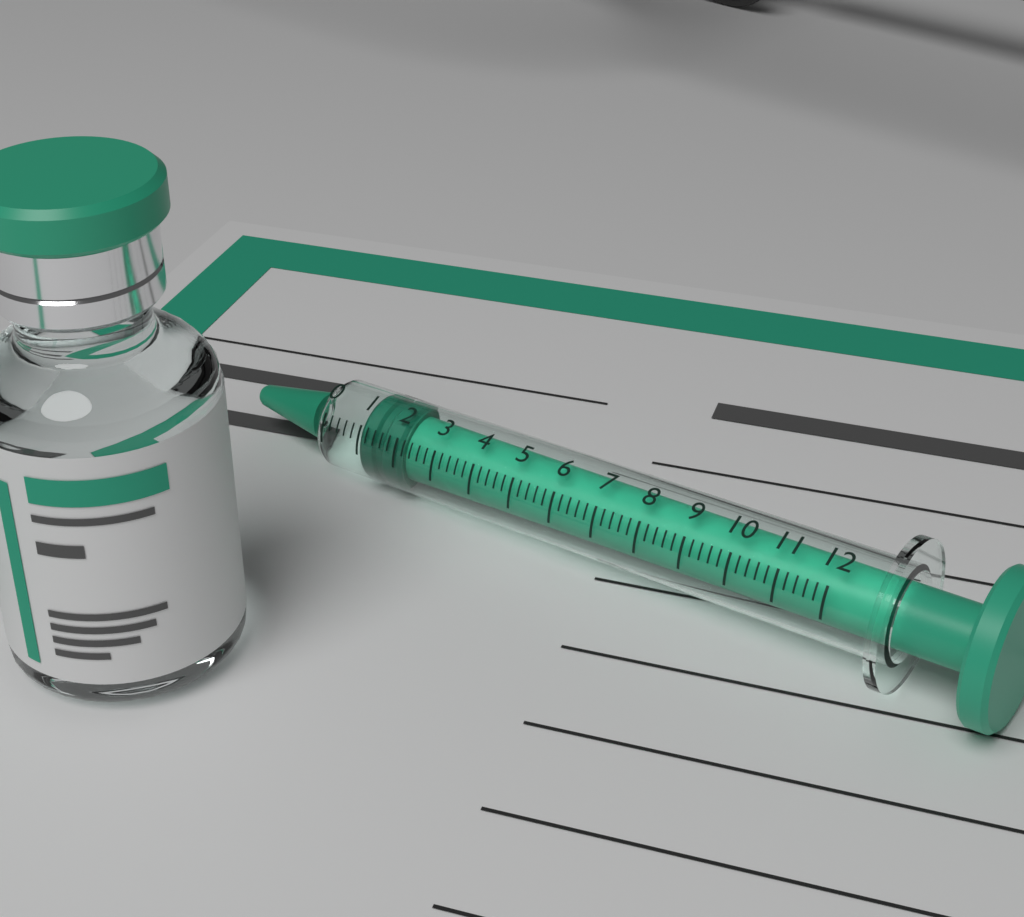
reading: 1.0 (no unit)
